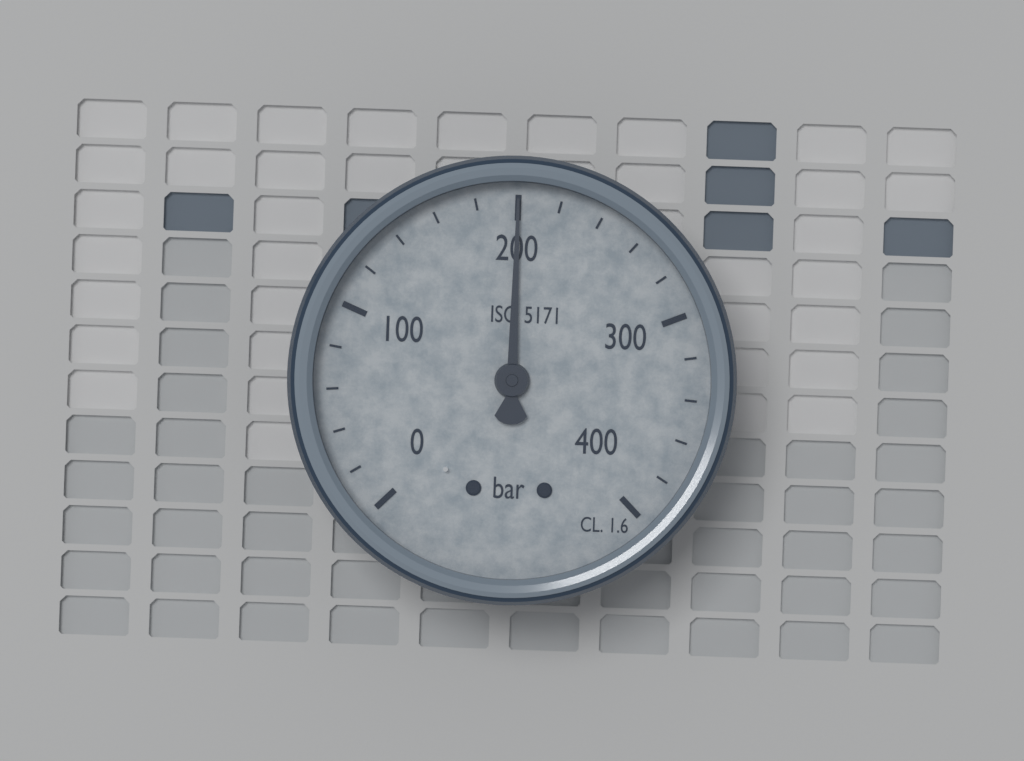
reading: 200 bar
